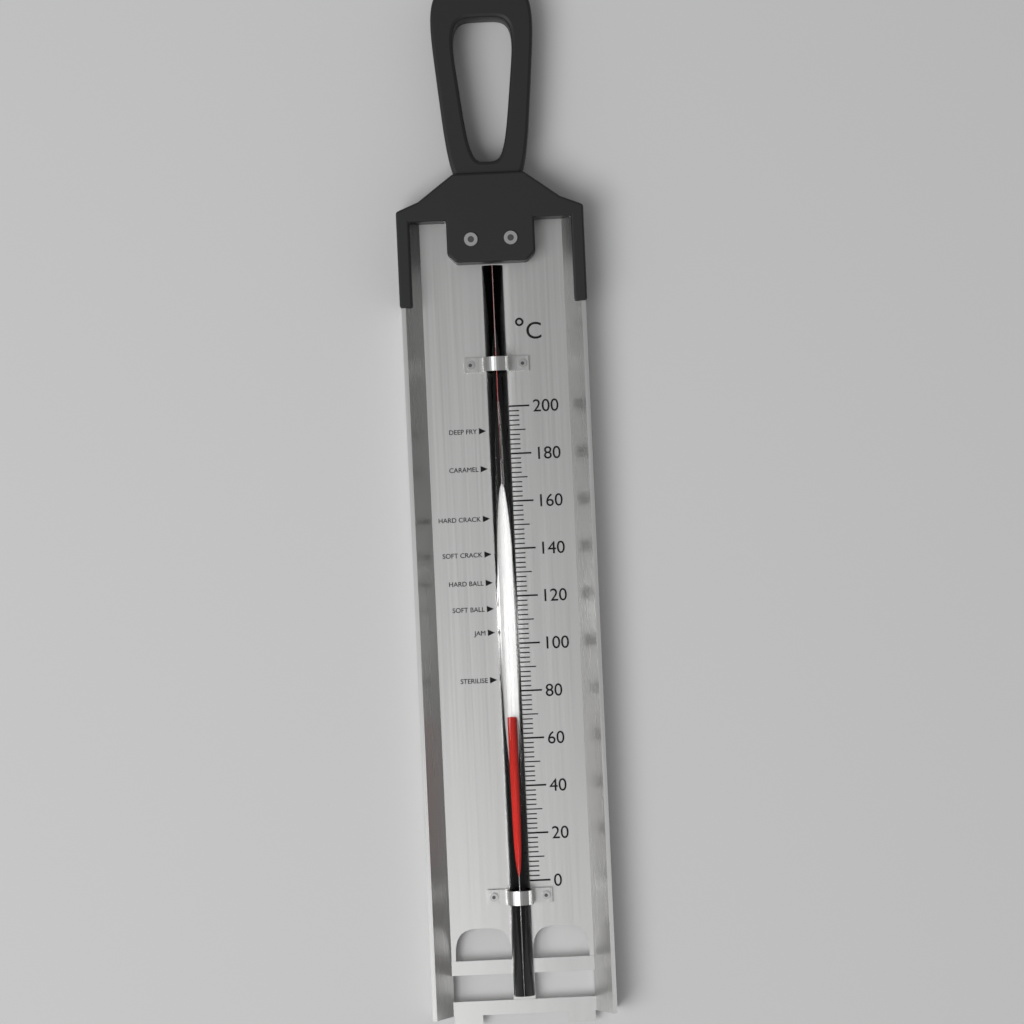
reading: 70 °C
